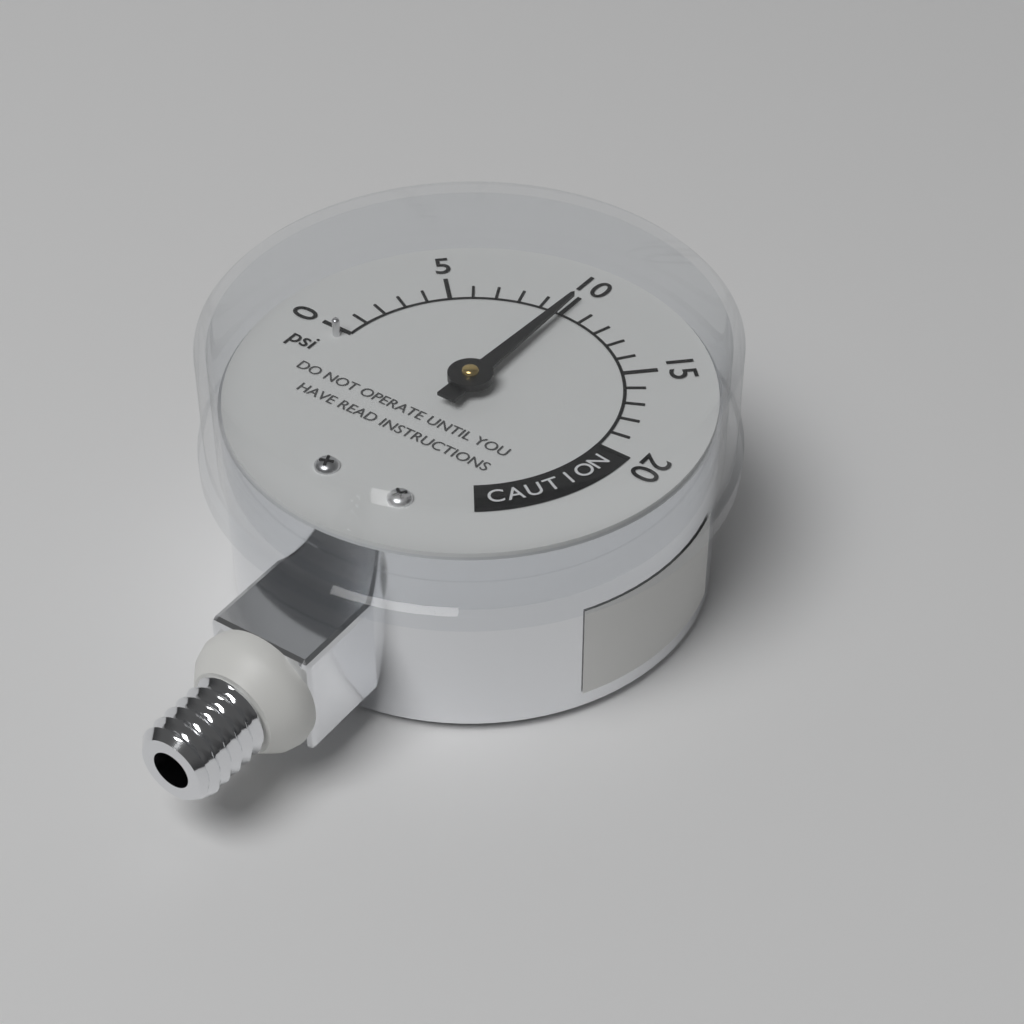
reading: 10 psi
